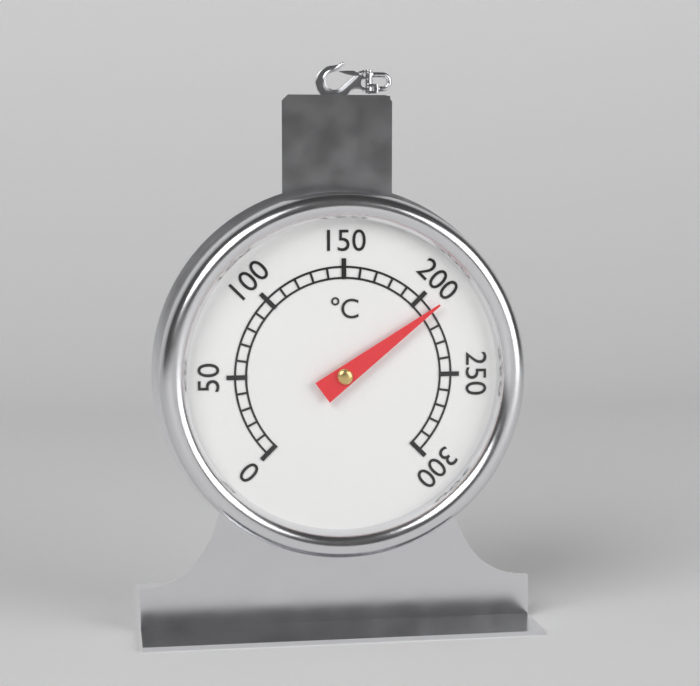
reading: 210 °C
